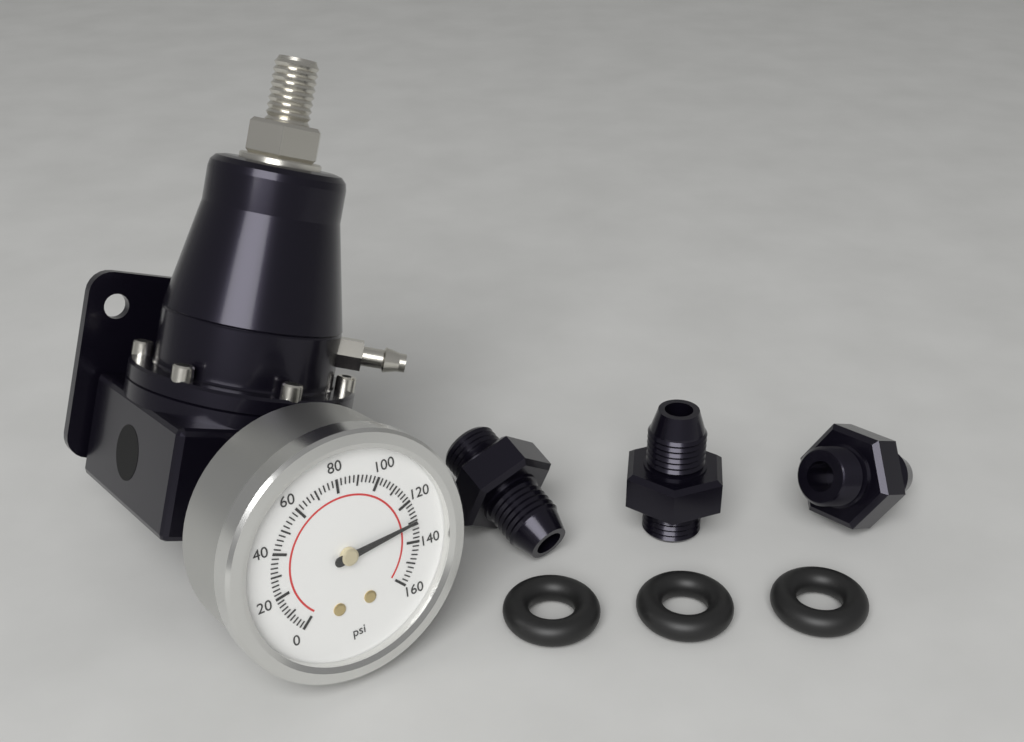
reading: 130 psi
